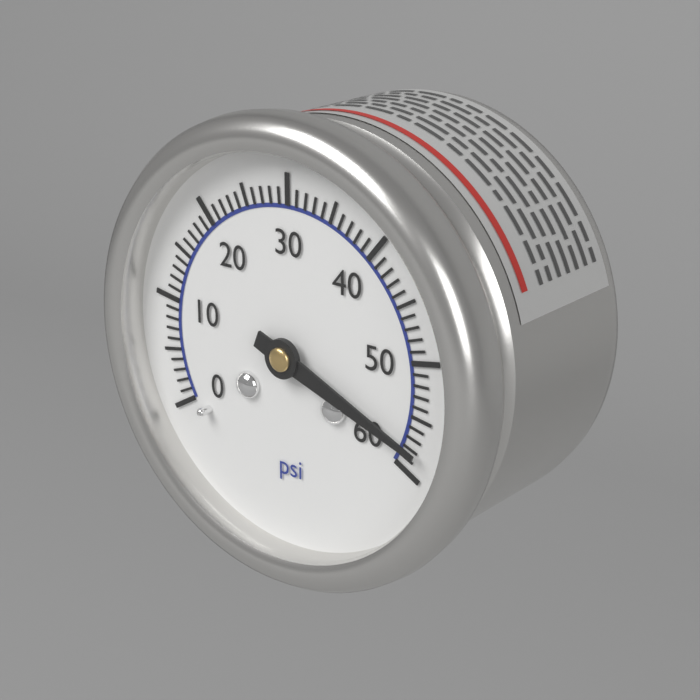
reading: 58 psi
